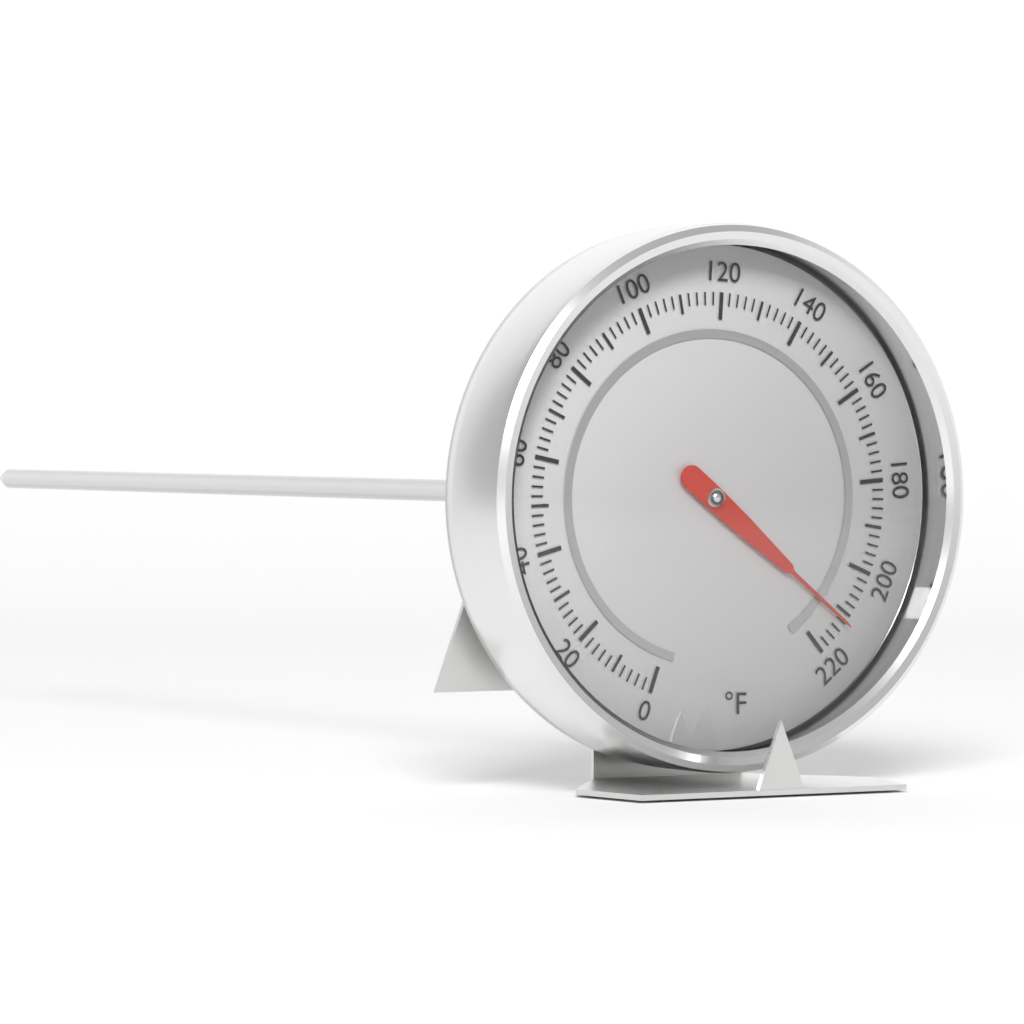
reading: 212 °F
